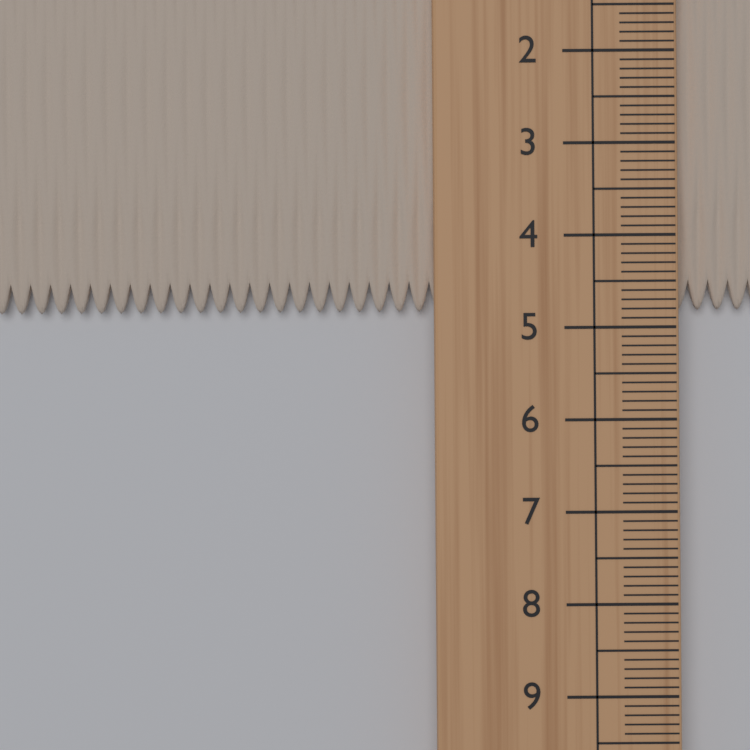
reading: 4.8 cm
